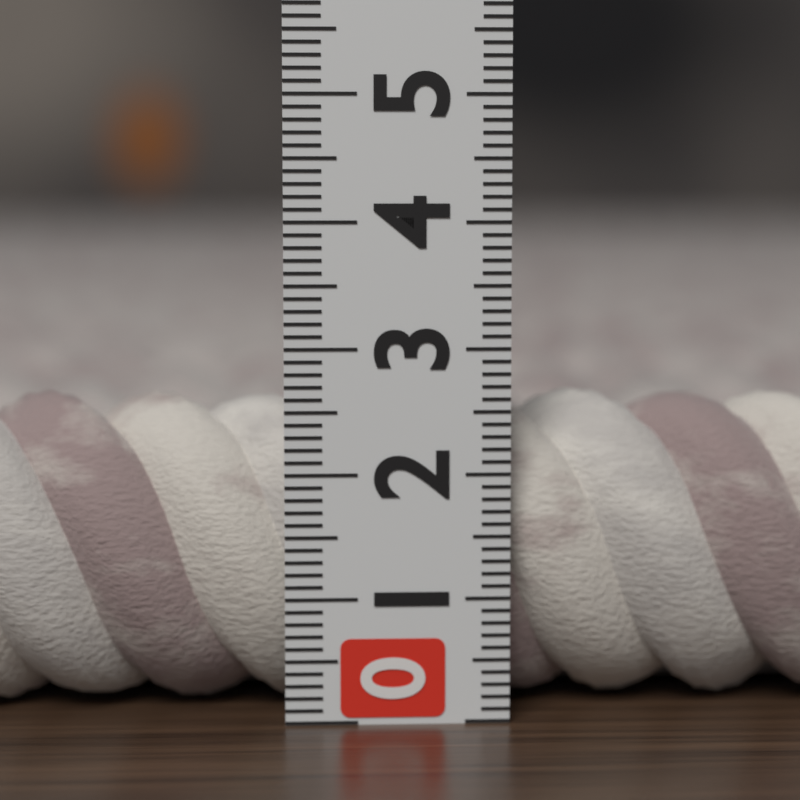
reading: 2.6 (no unit)
